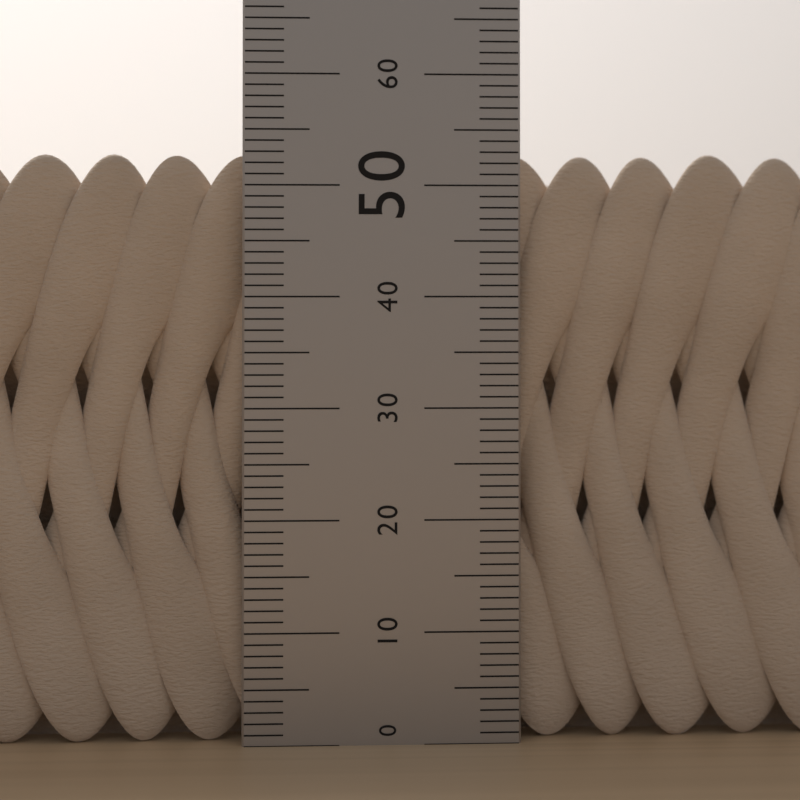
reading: 53 (no unit)
